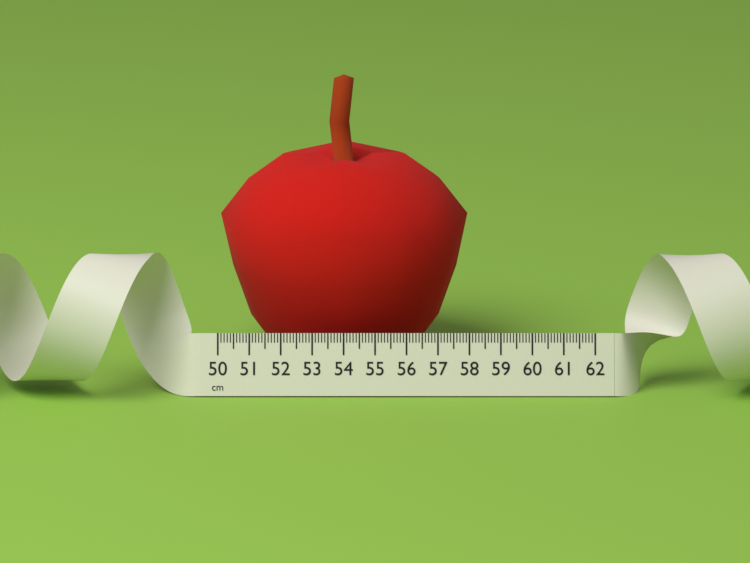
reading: 58.0 cm
